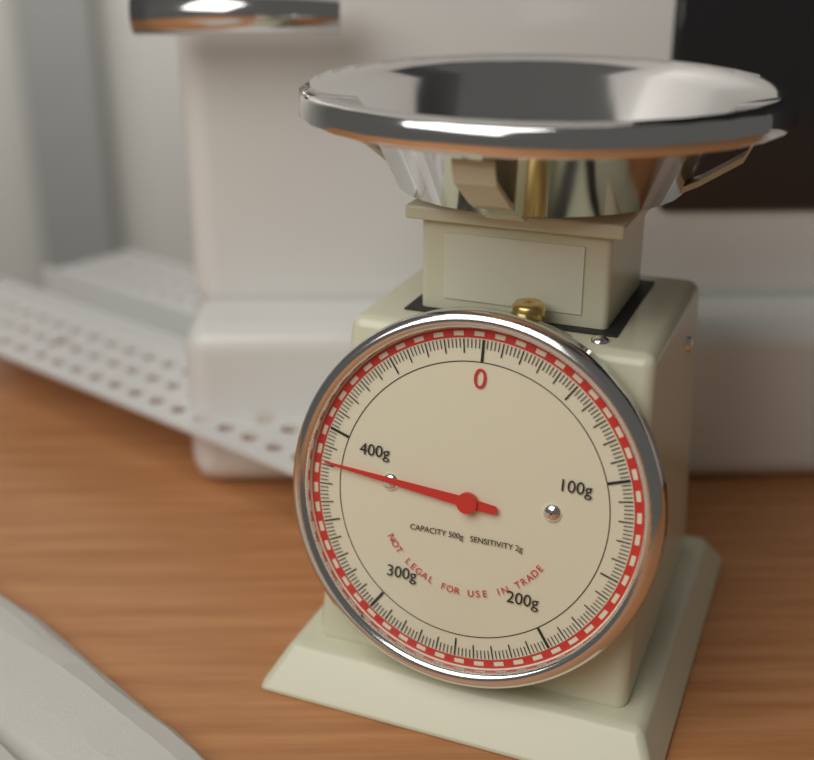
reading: 382 g
